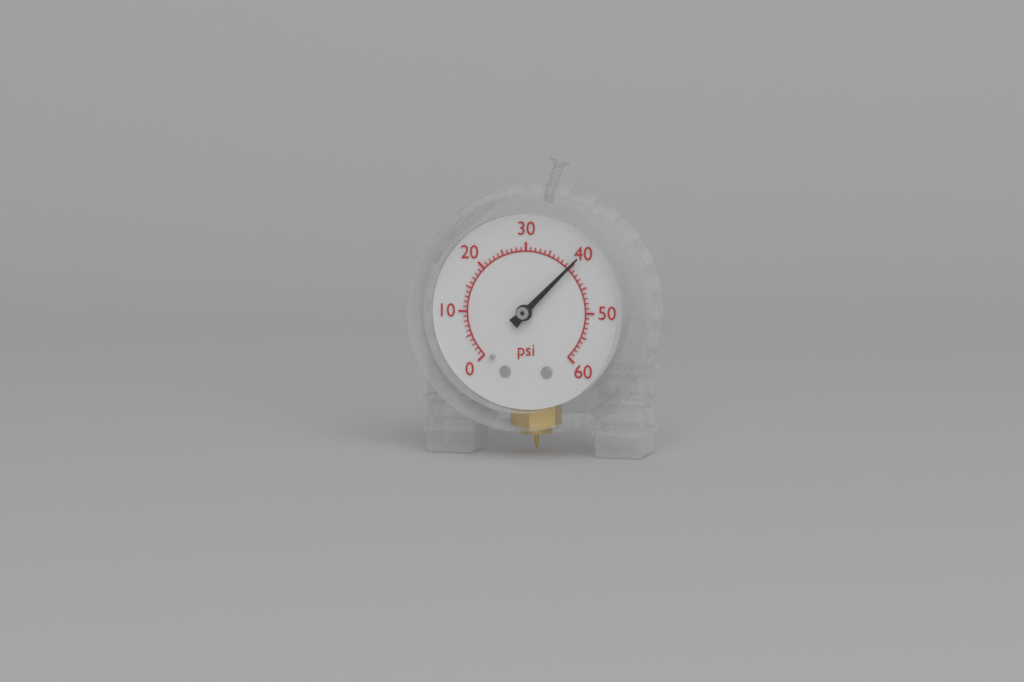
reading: 40 psi
